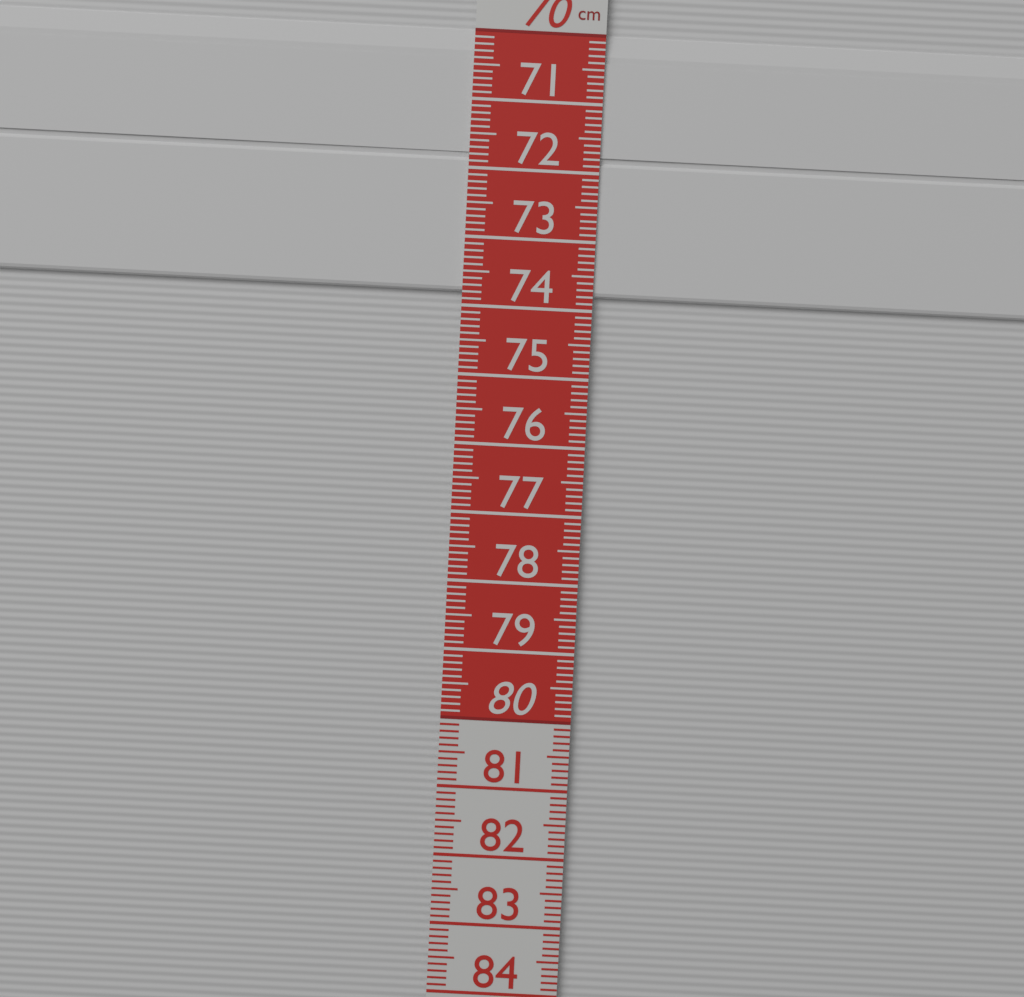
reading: 73.8 cm
